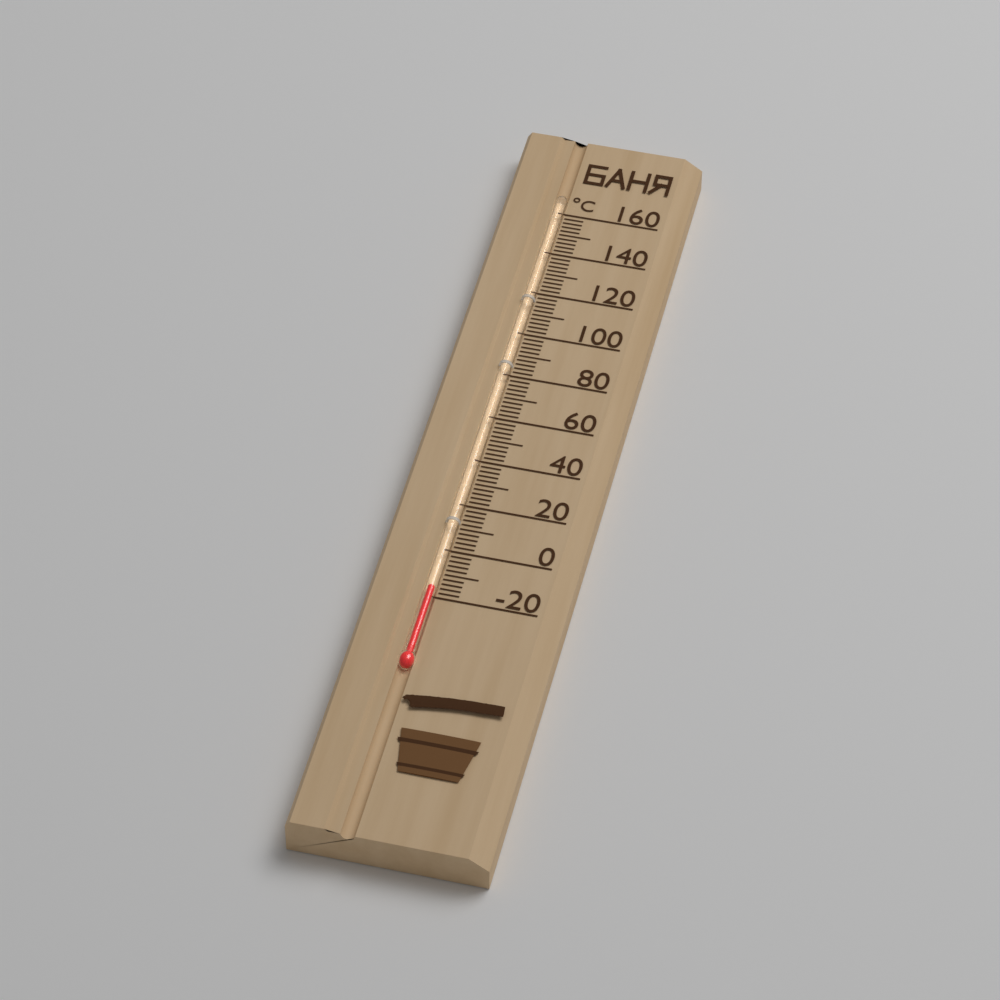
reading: -16 °C
